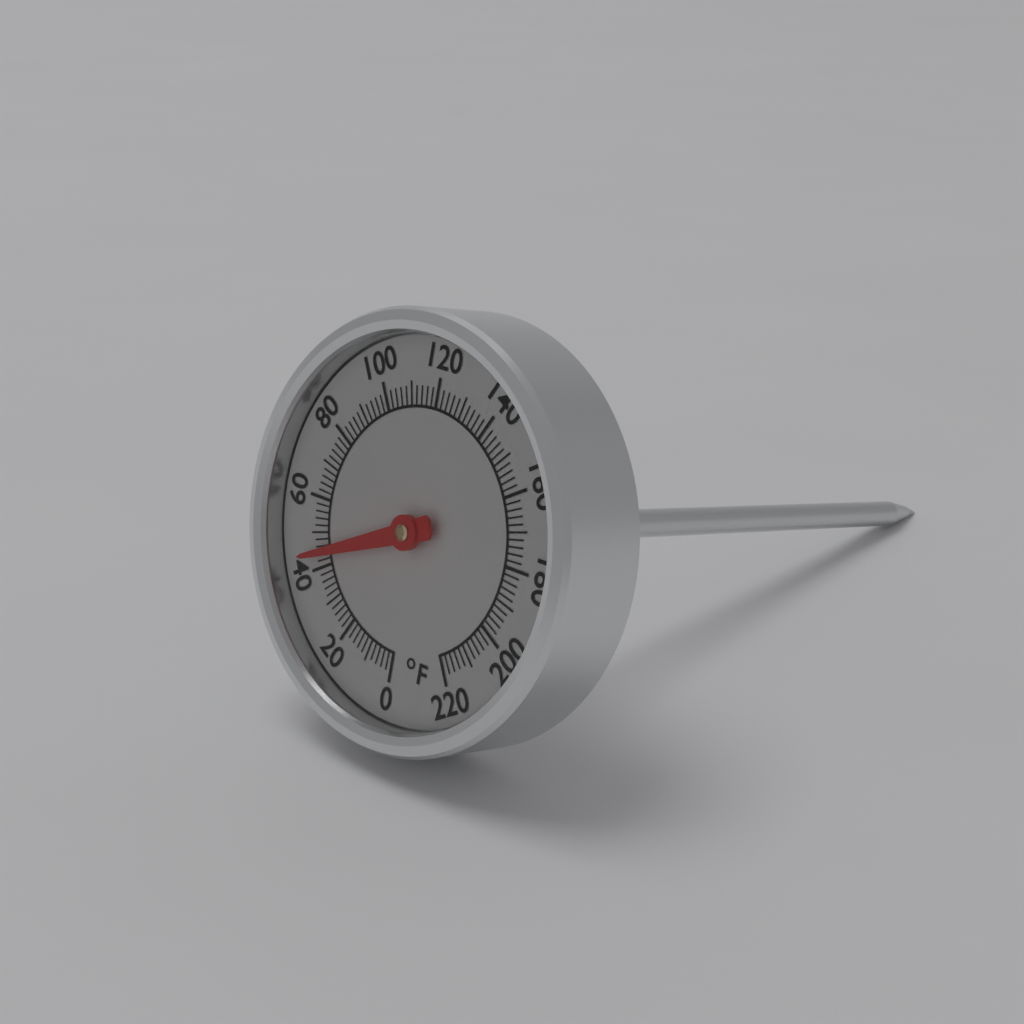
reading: 44 °F
